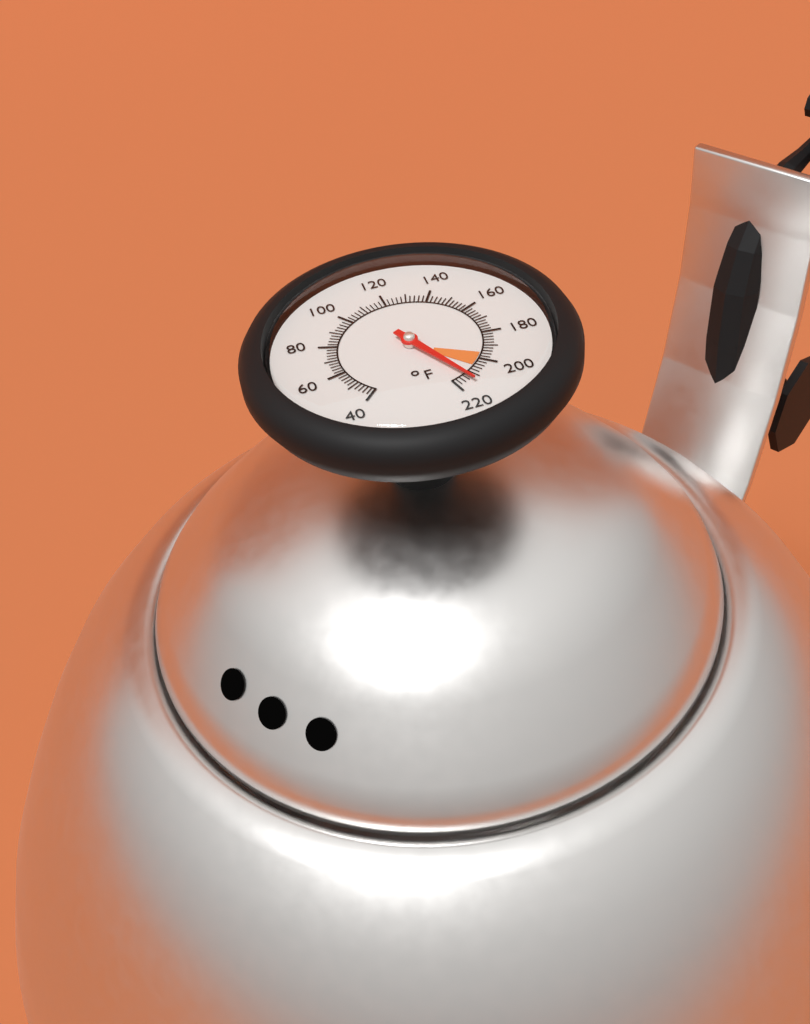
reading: 214 °F
